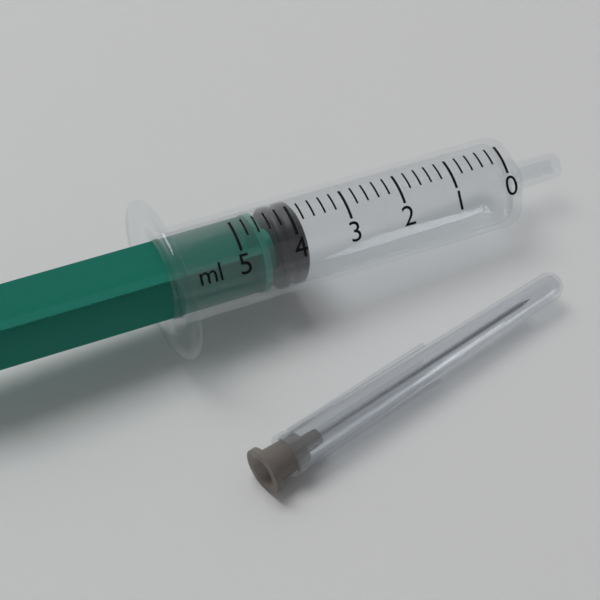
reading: 3.8 ml
